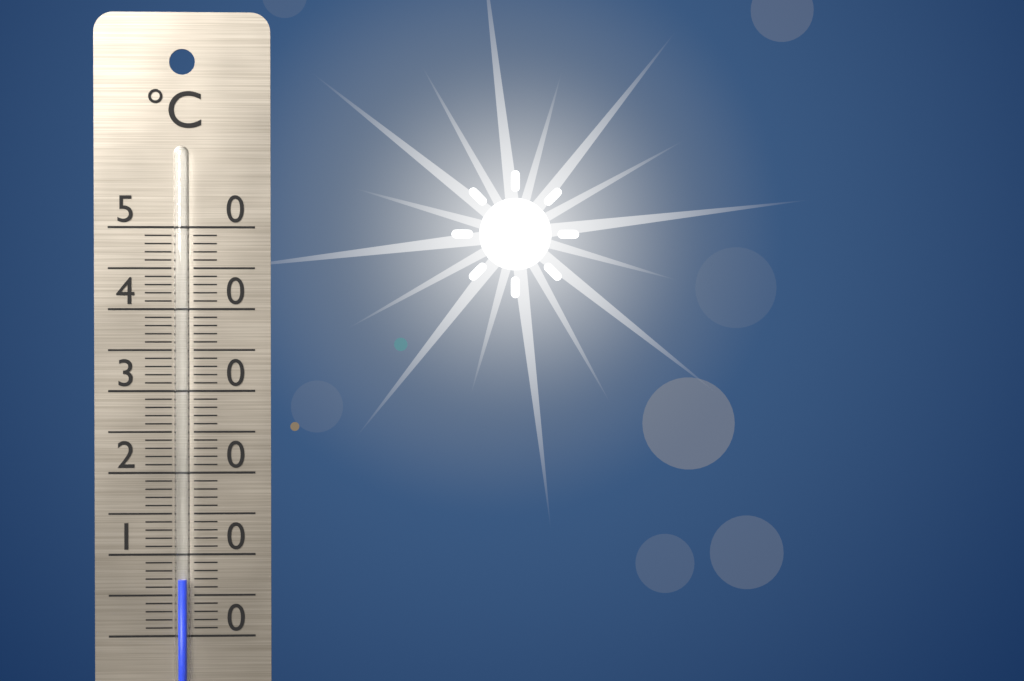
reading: 7 °C
